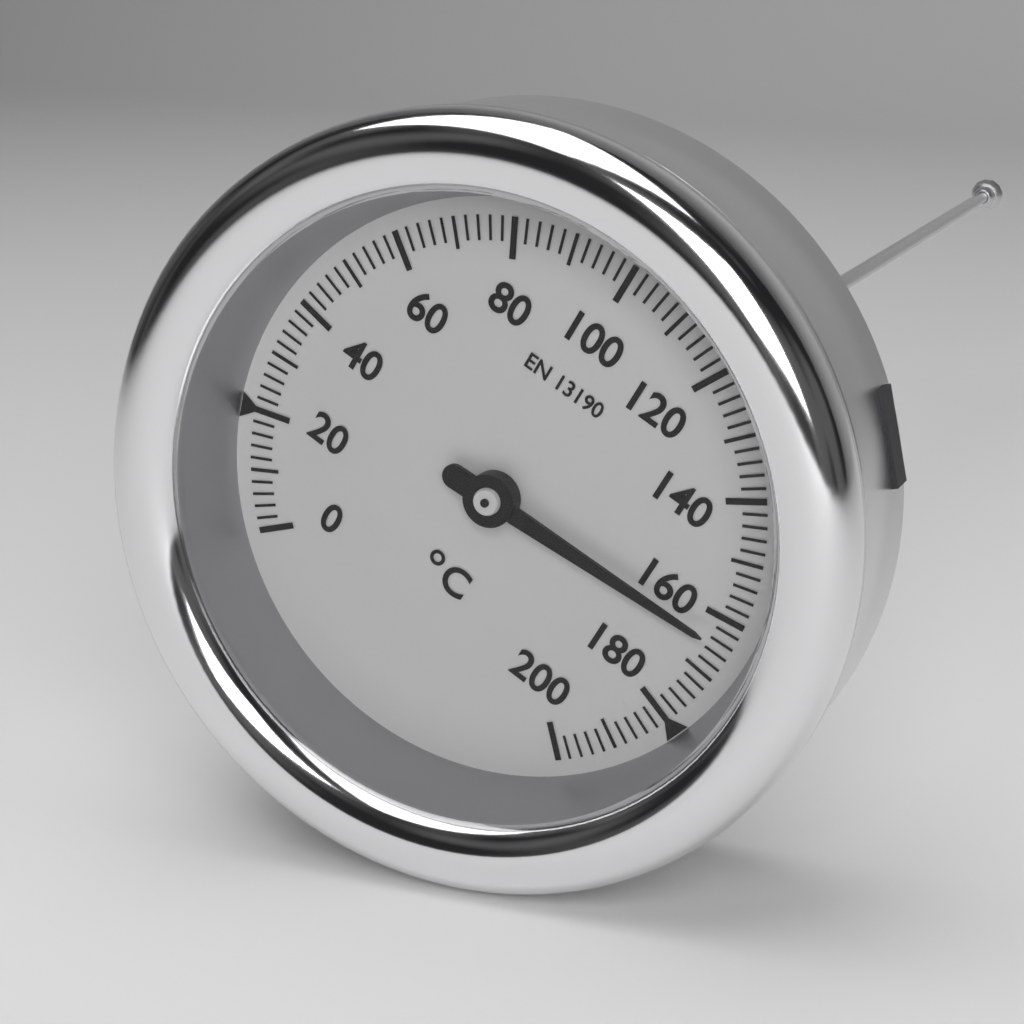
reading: 164 °C
